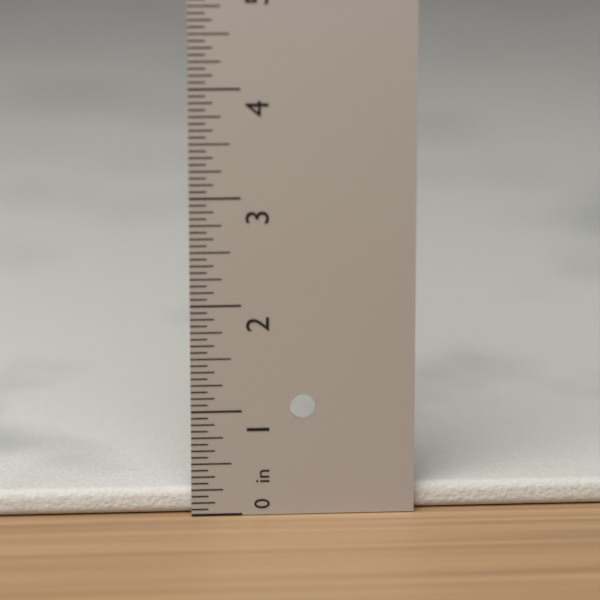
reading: 0.2500 in
